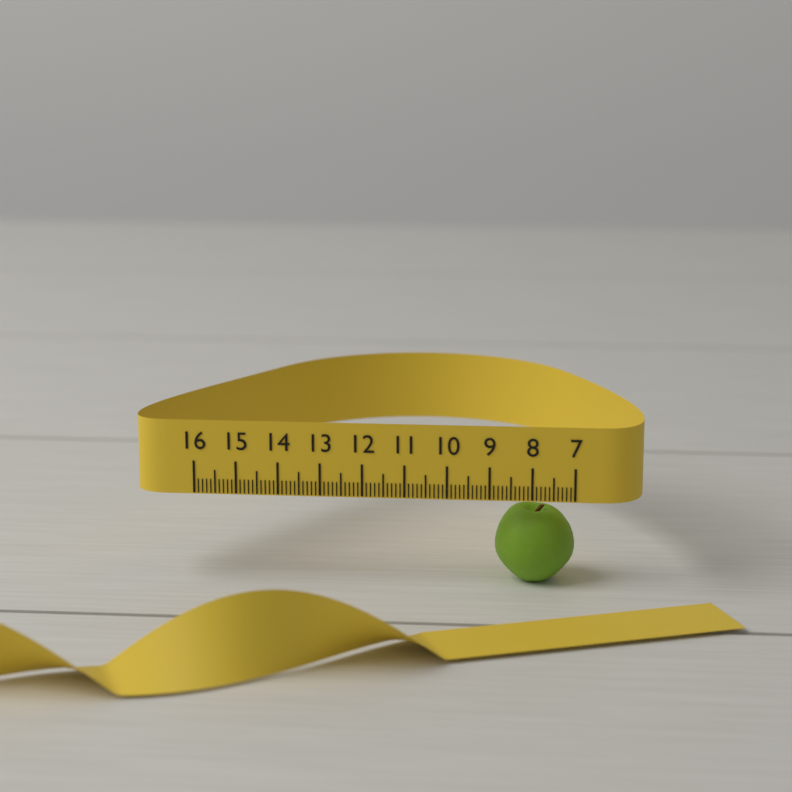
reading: 8.9 (no unit)
